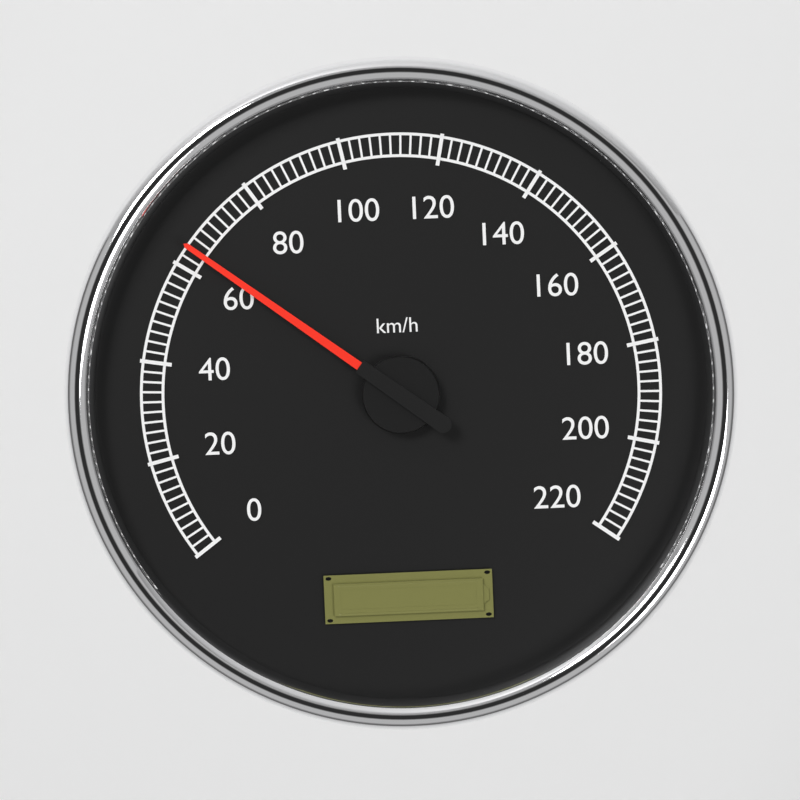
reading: 64 km/h
